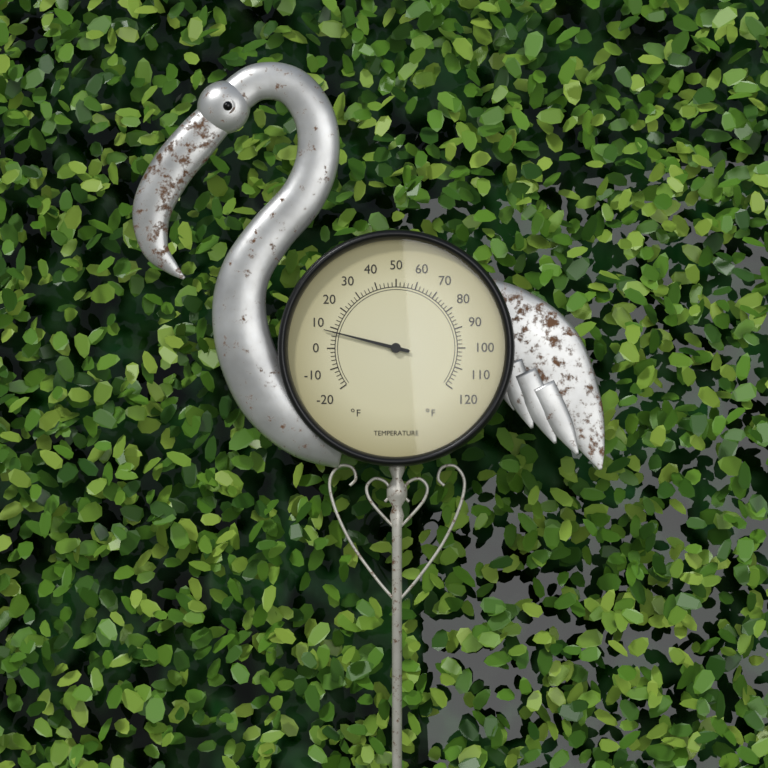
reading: 8 °F
